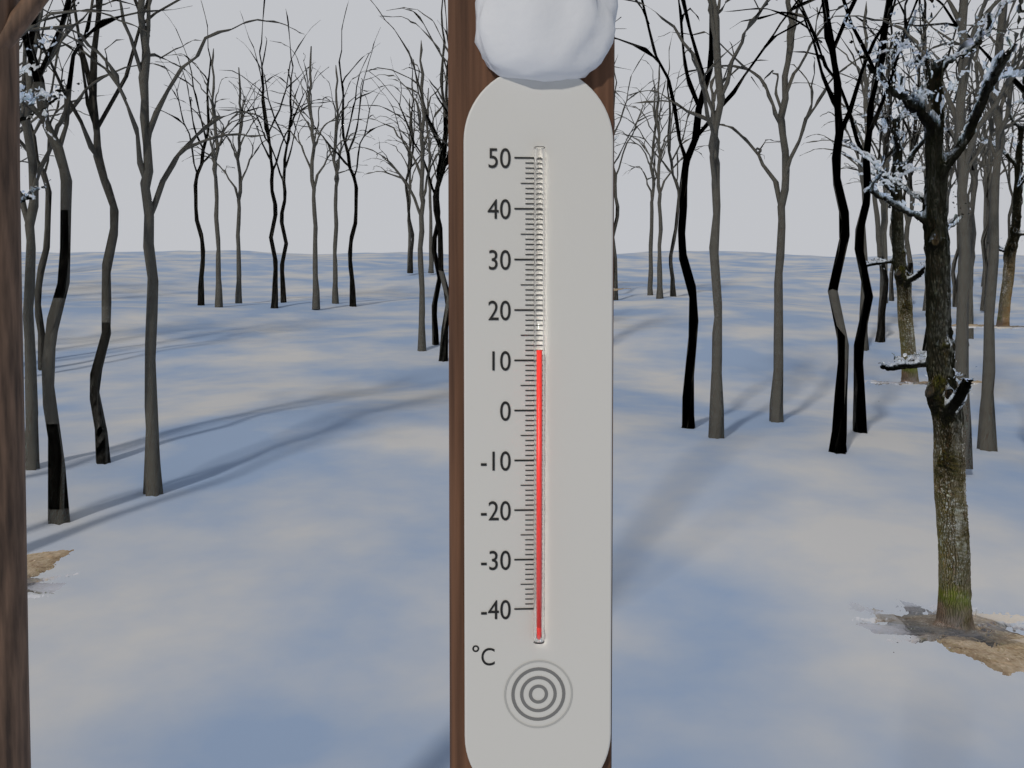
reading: 12 °C
